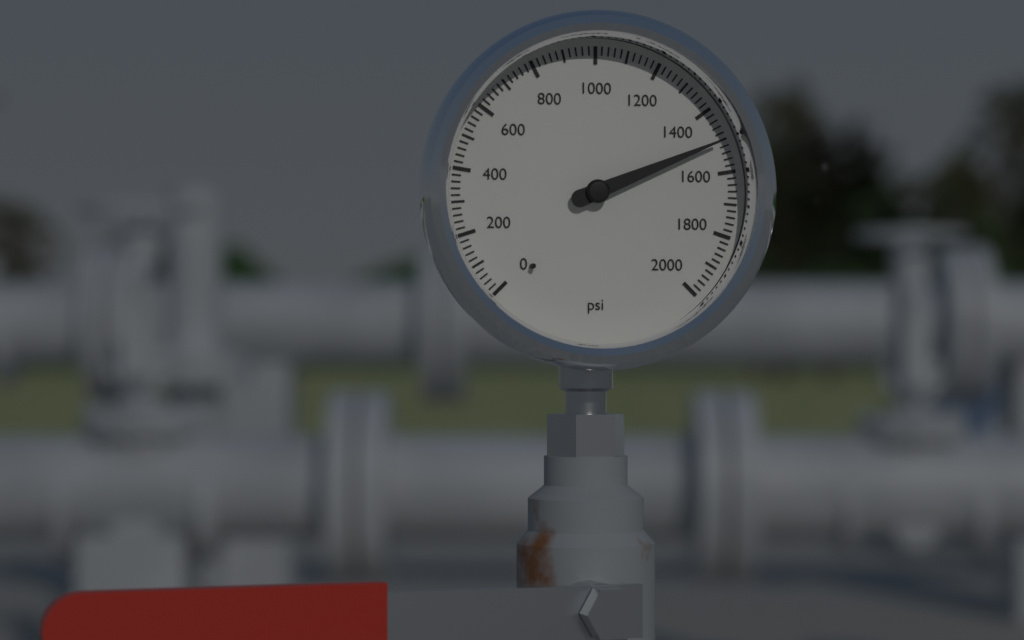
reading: 1500 psi
